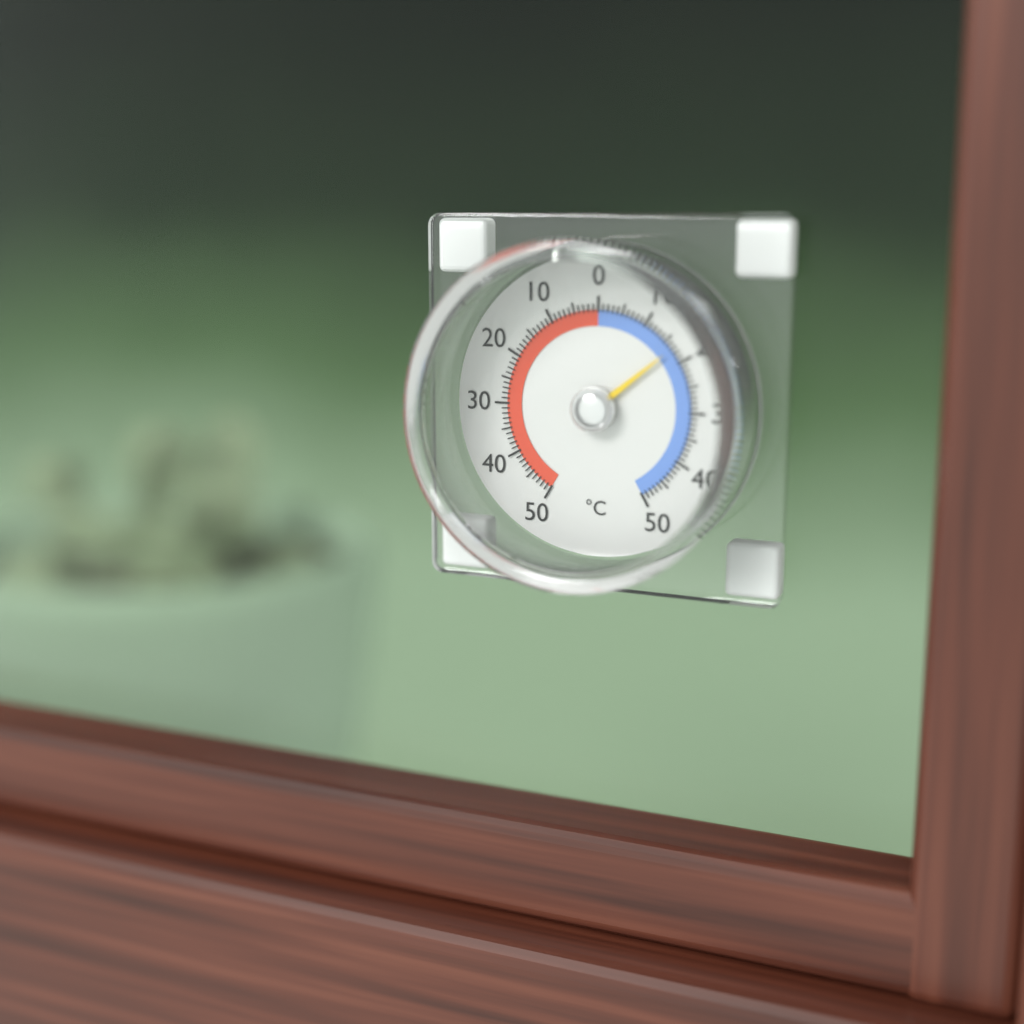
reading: -17 °C
